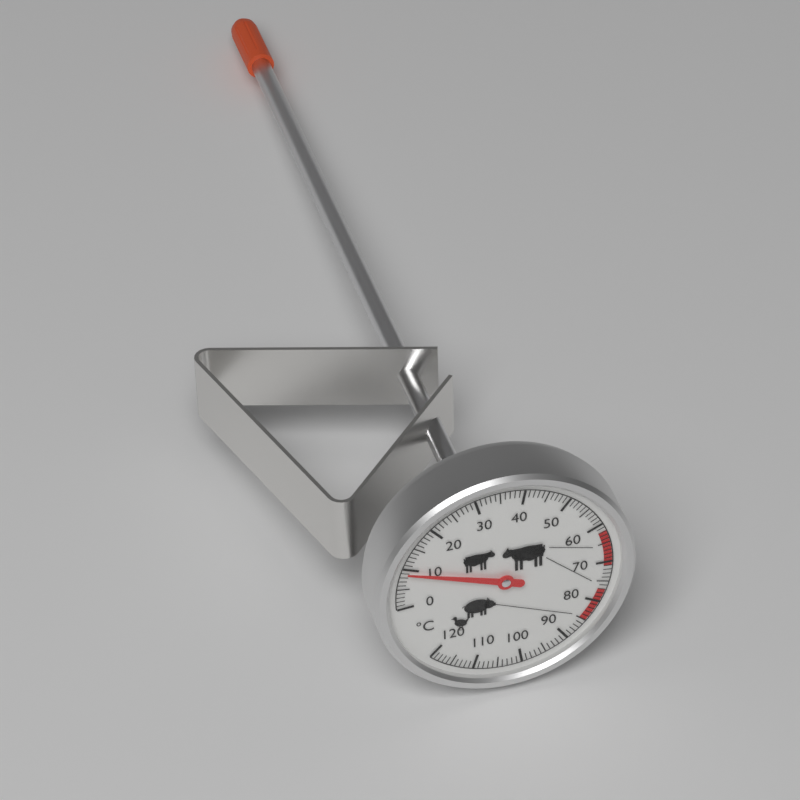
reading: 9 °C
